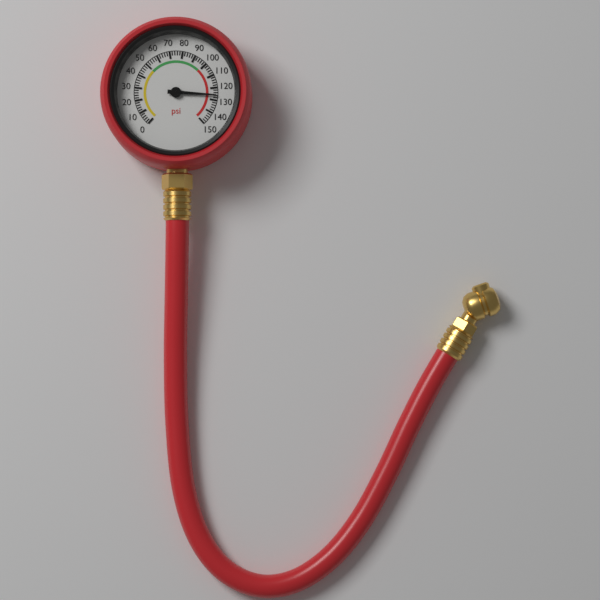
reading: 126 psi
